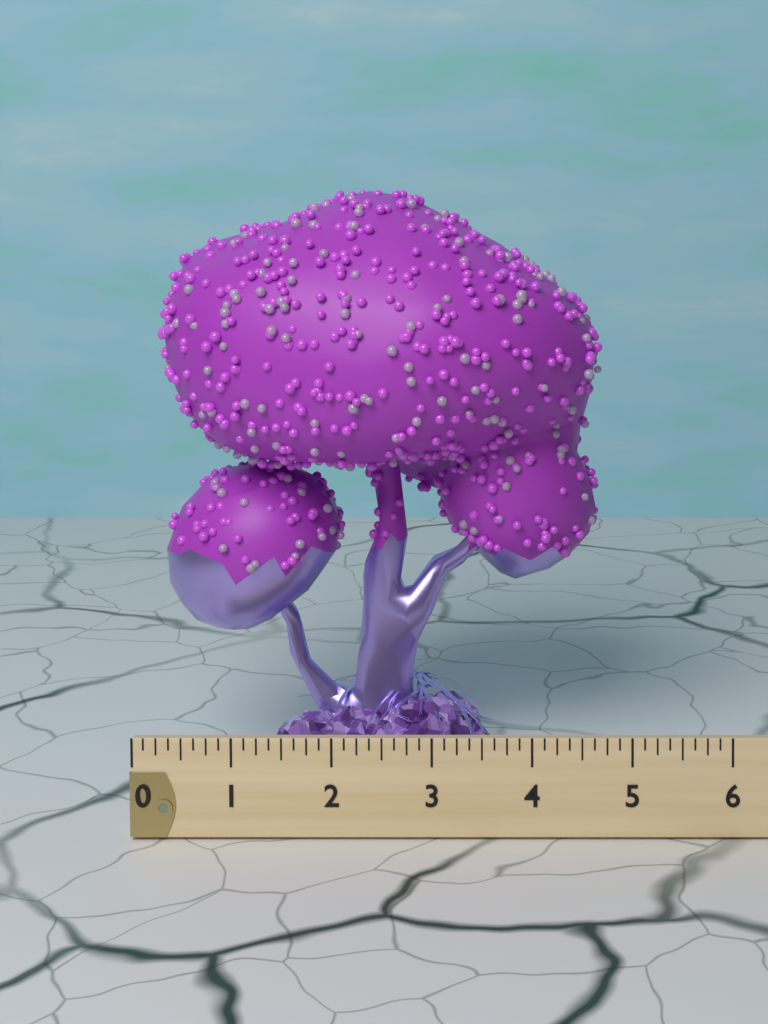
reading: 4.700 (no unit)
